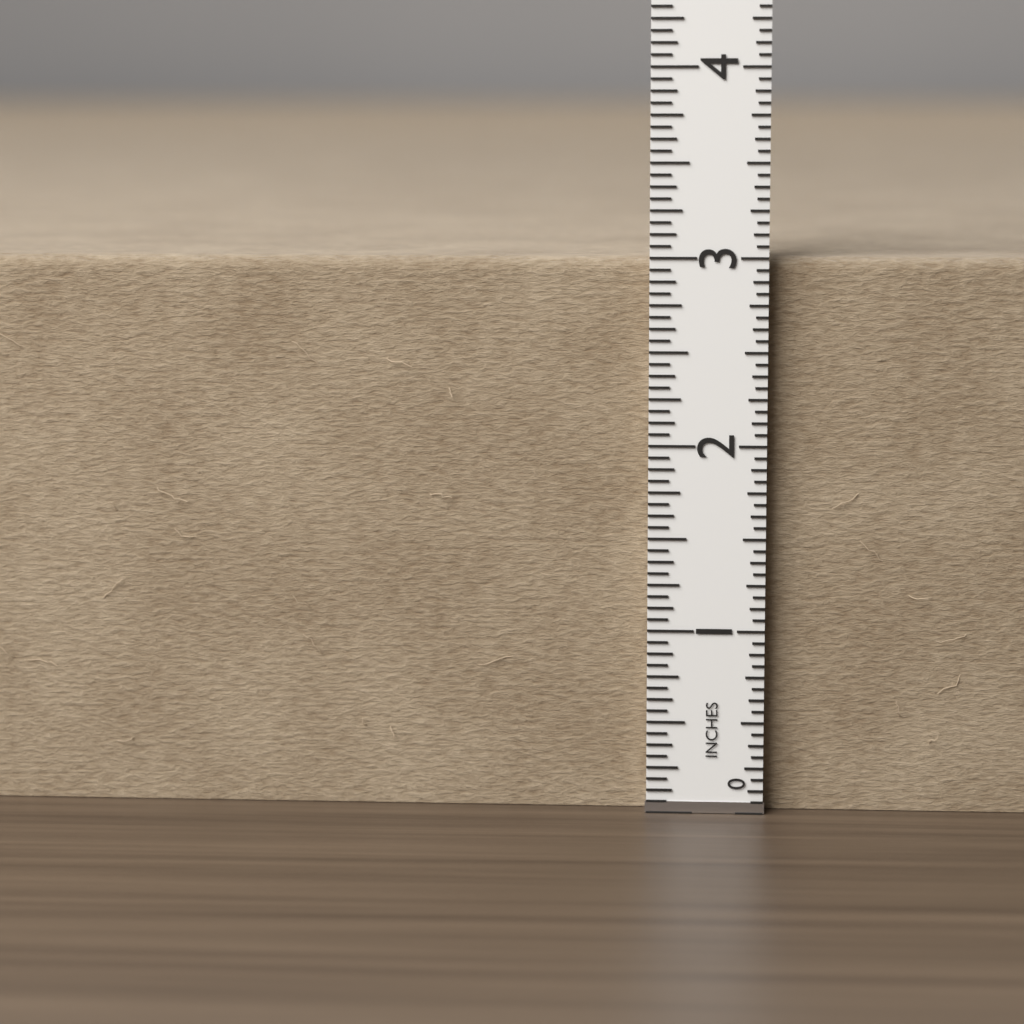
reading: 3.0000 in
